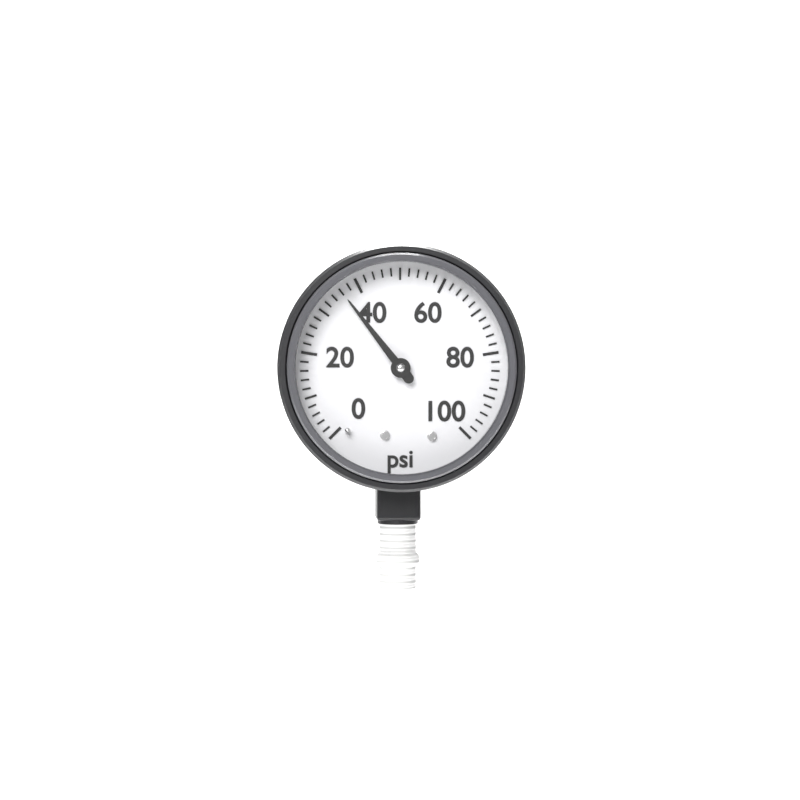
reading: 36 psi
